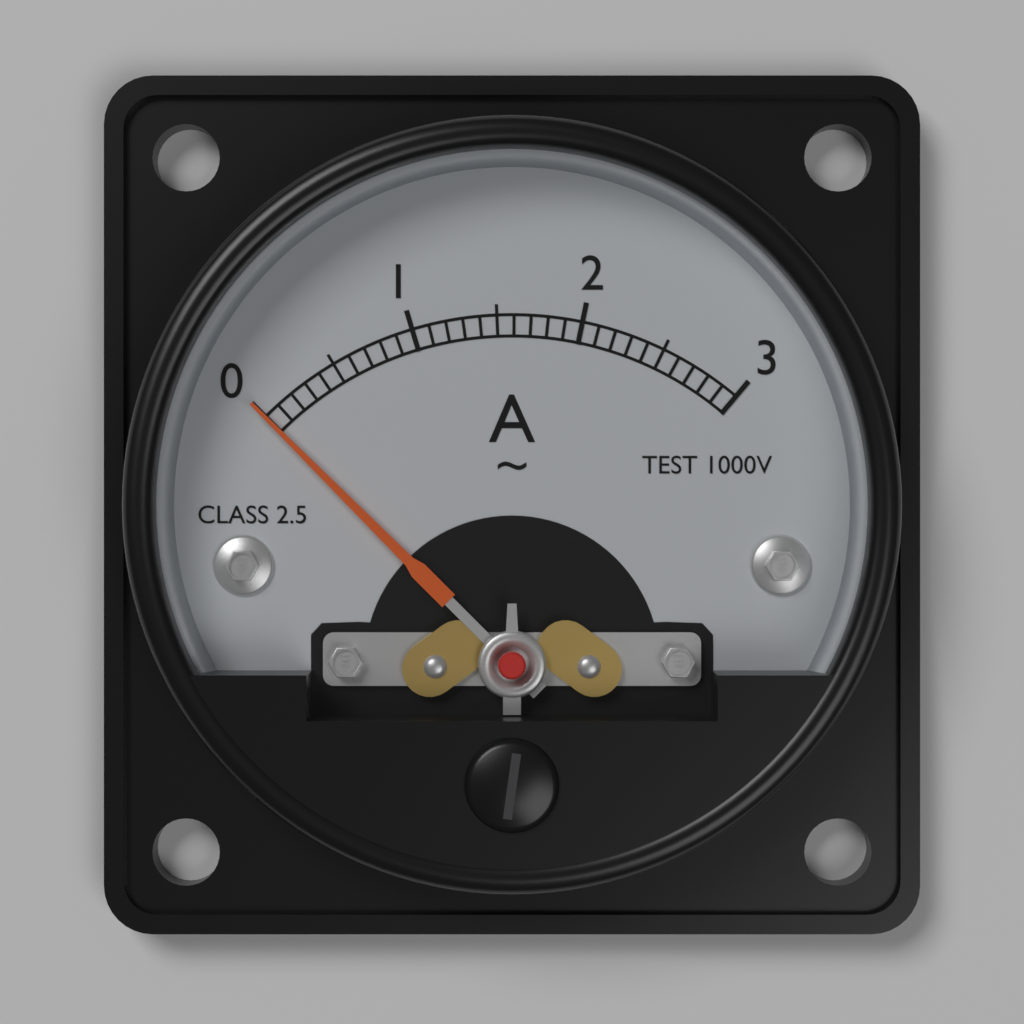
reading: 0.0 A
